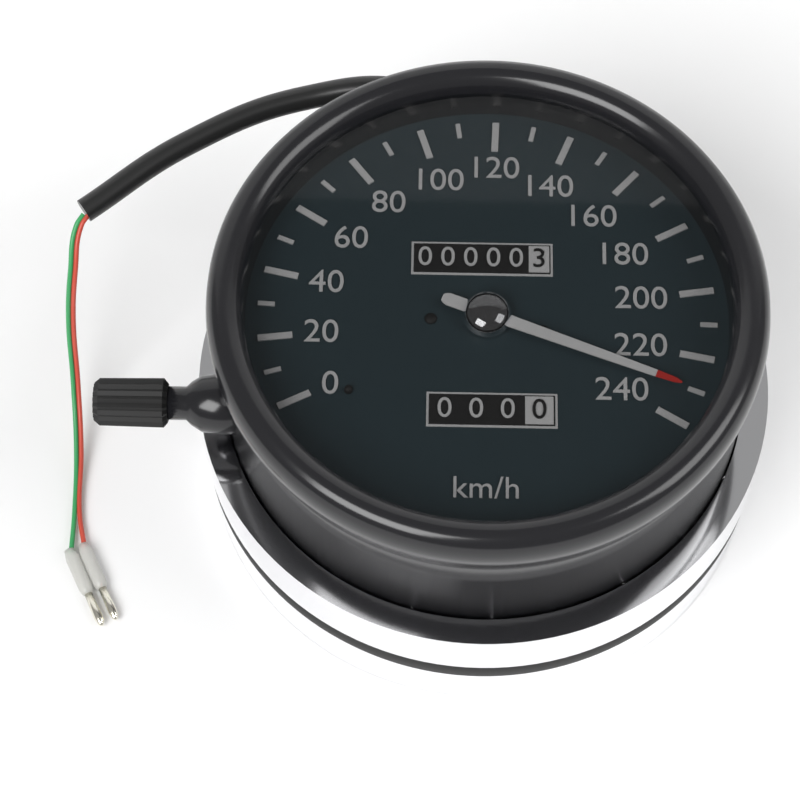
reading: 230 km/h
